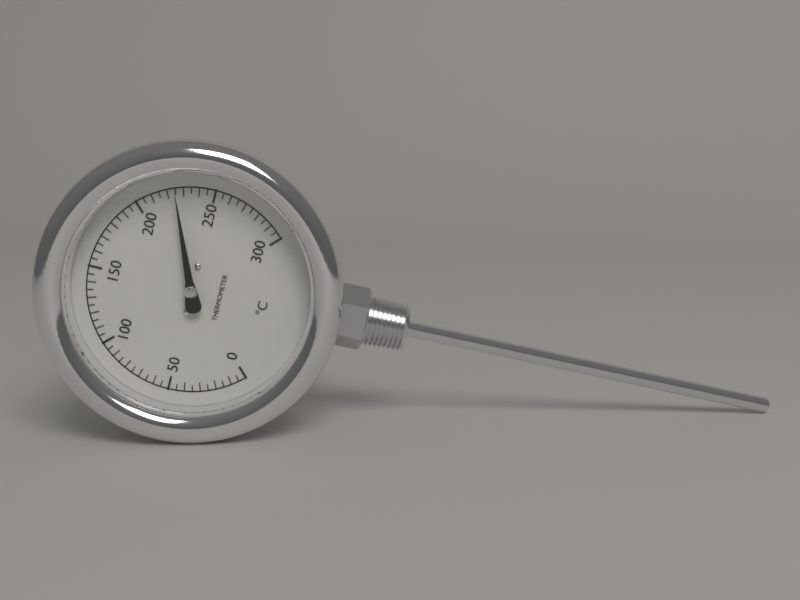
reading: 225 °C
